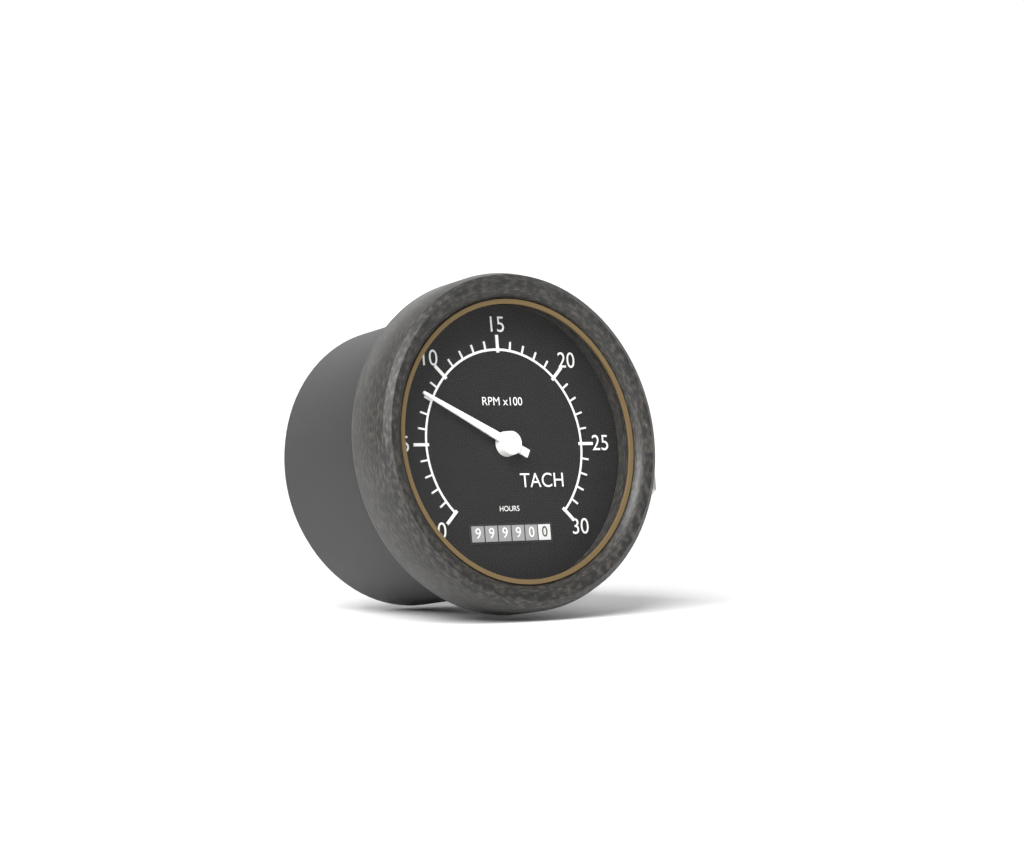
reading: 800 RPM
